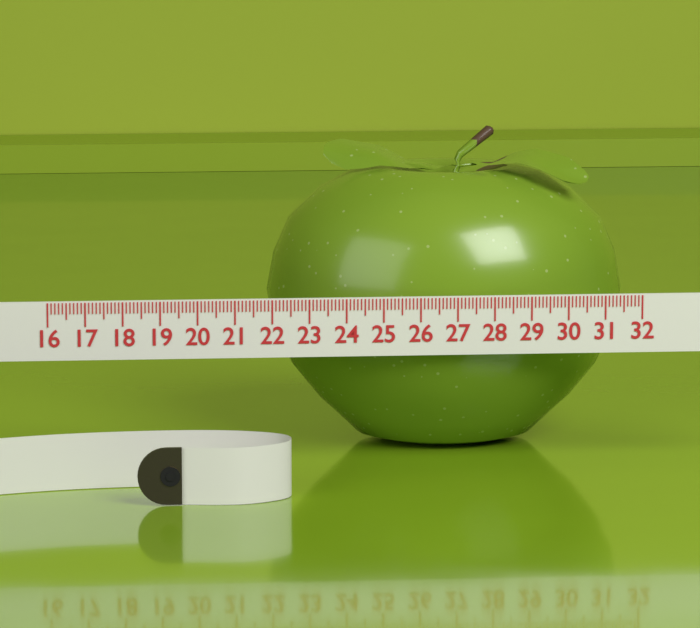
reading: 22.1 (no unit)
